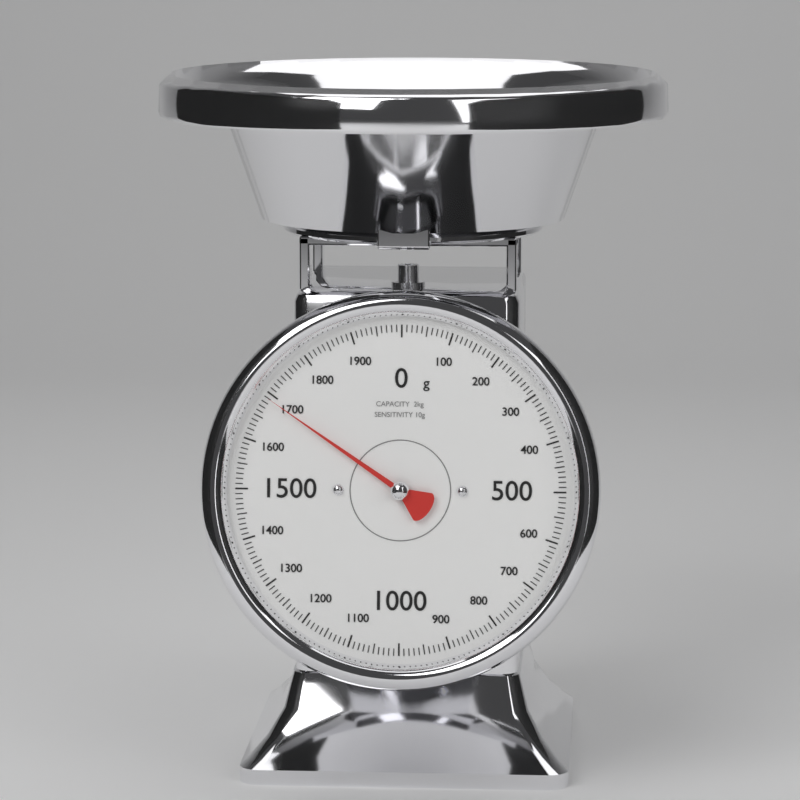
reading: 1690 g
